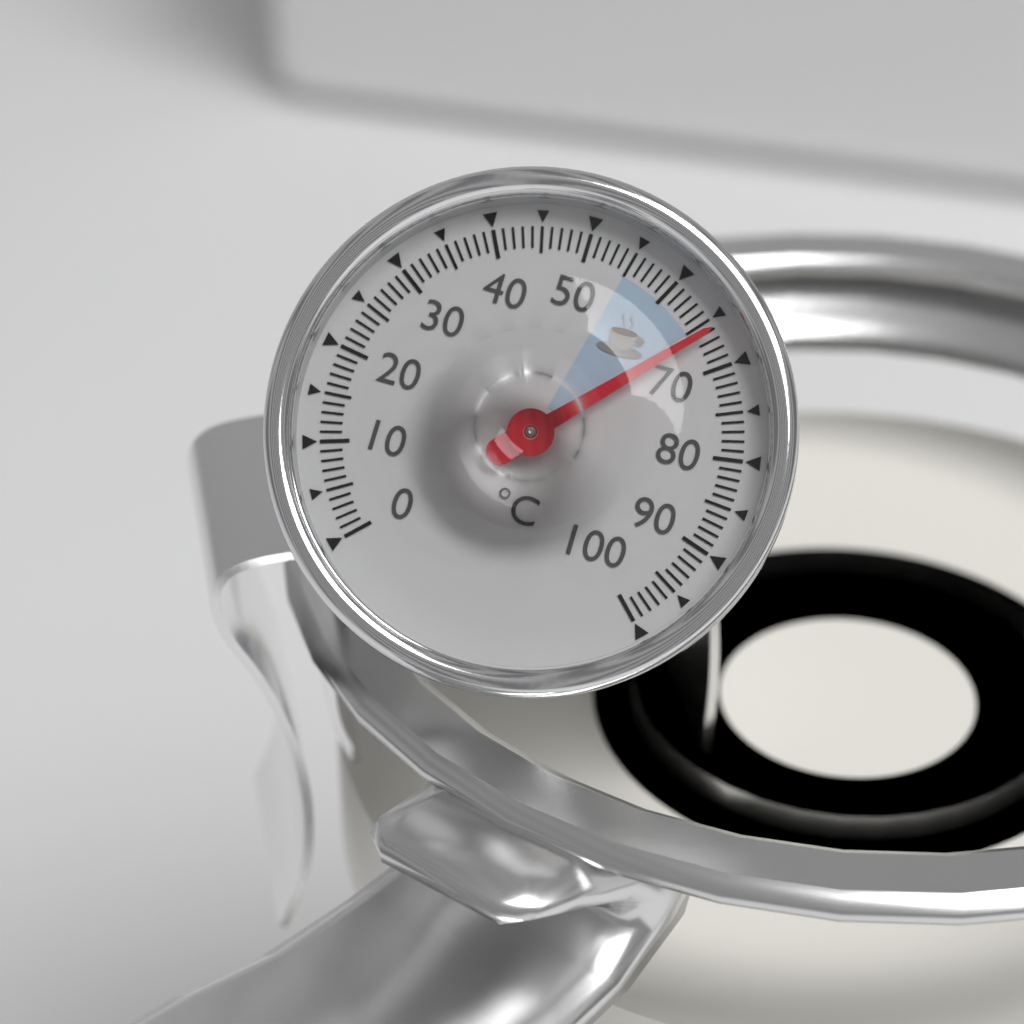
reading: 66 °C
